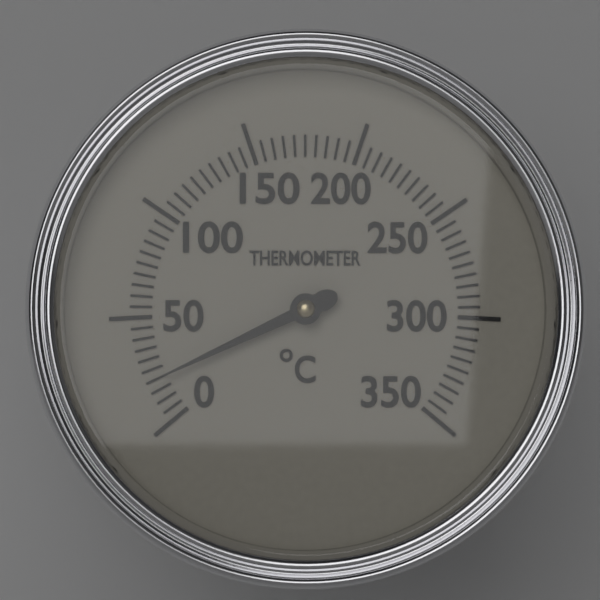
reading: 20 °C
